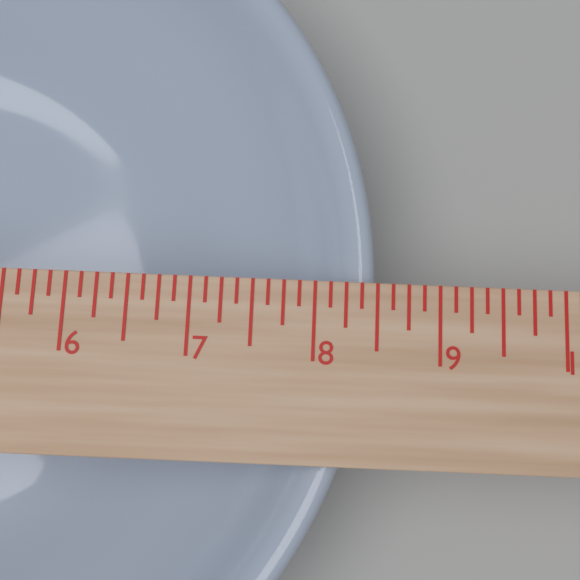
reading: 8.500 in
